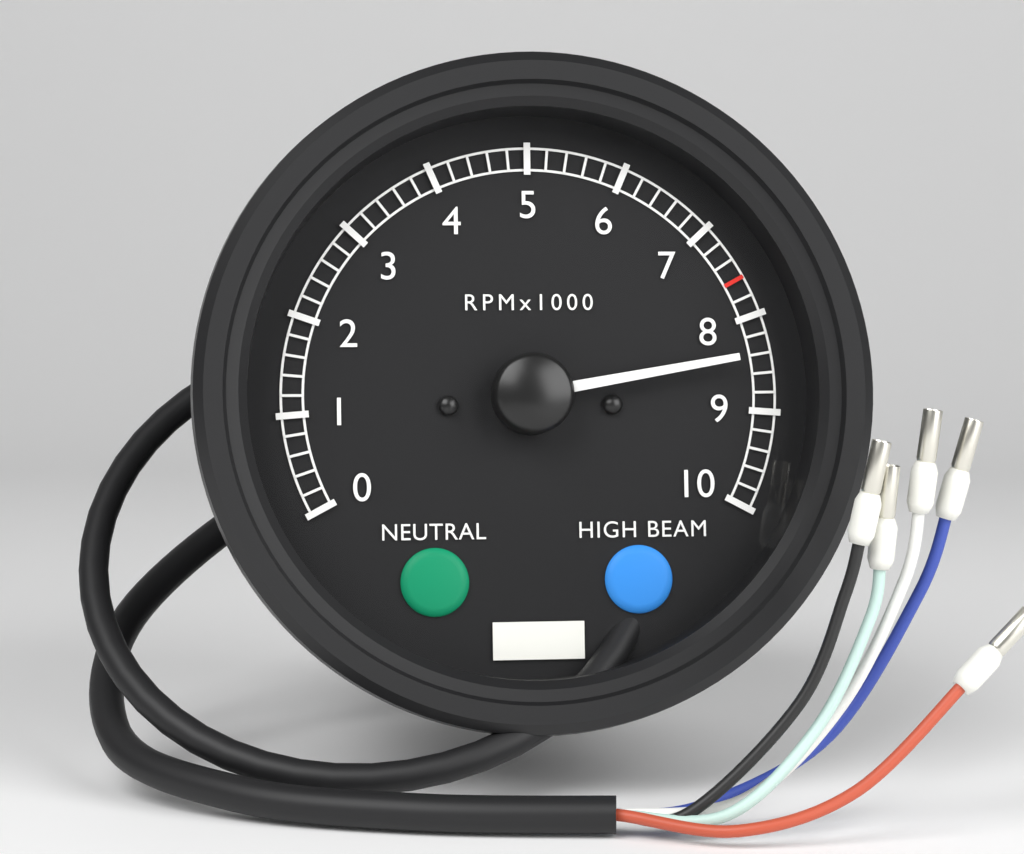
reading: 8400 RPM
